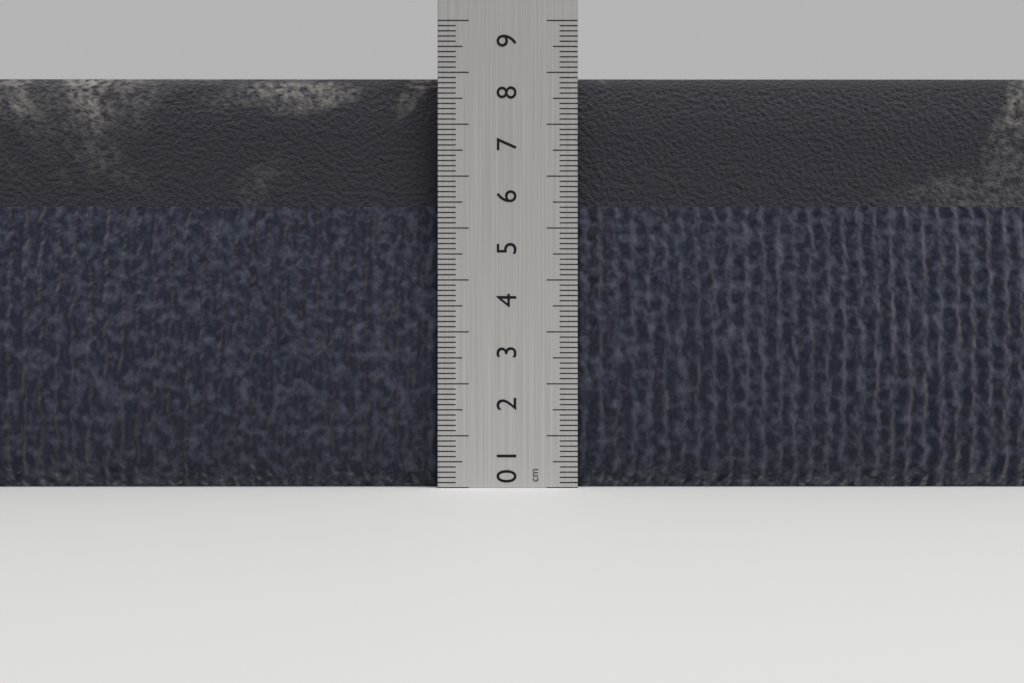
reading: 8.0 cm
